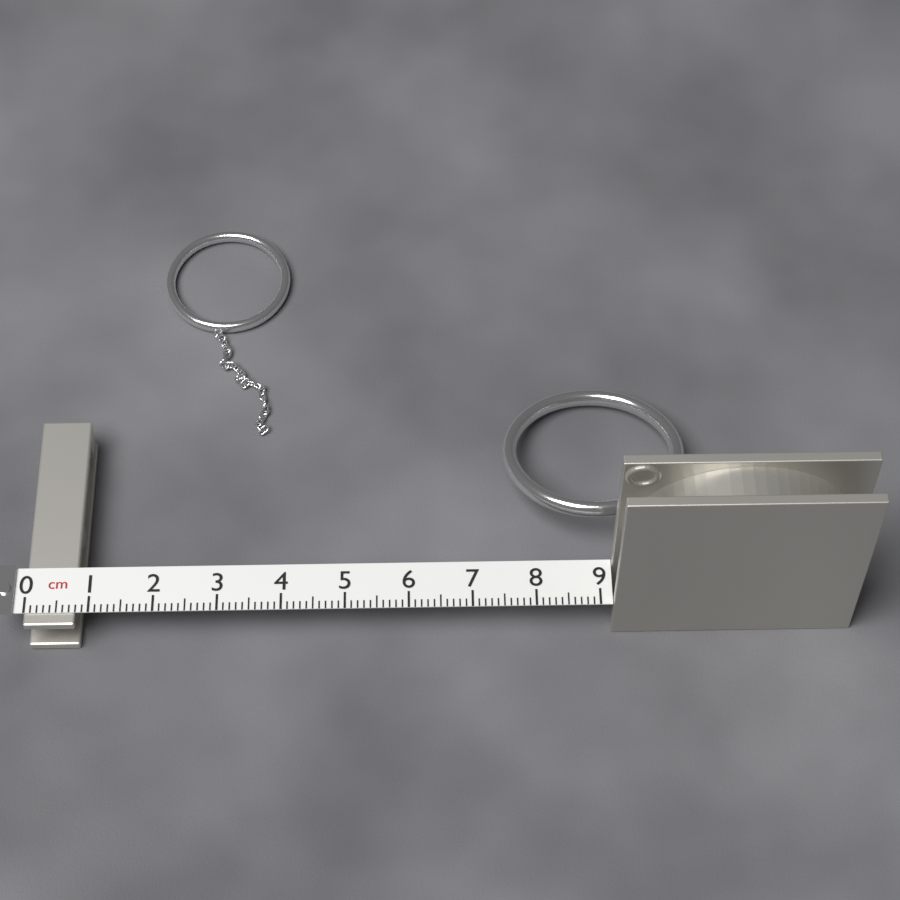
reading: 0.8 cm
